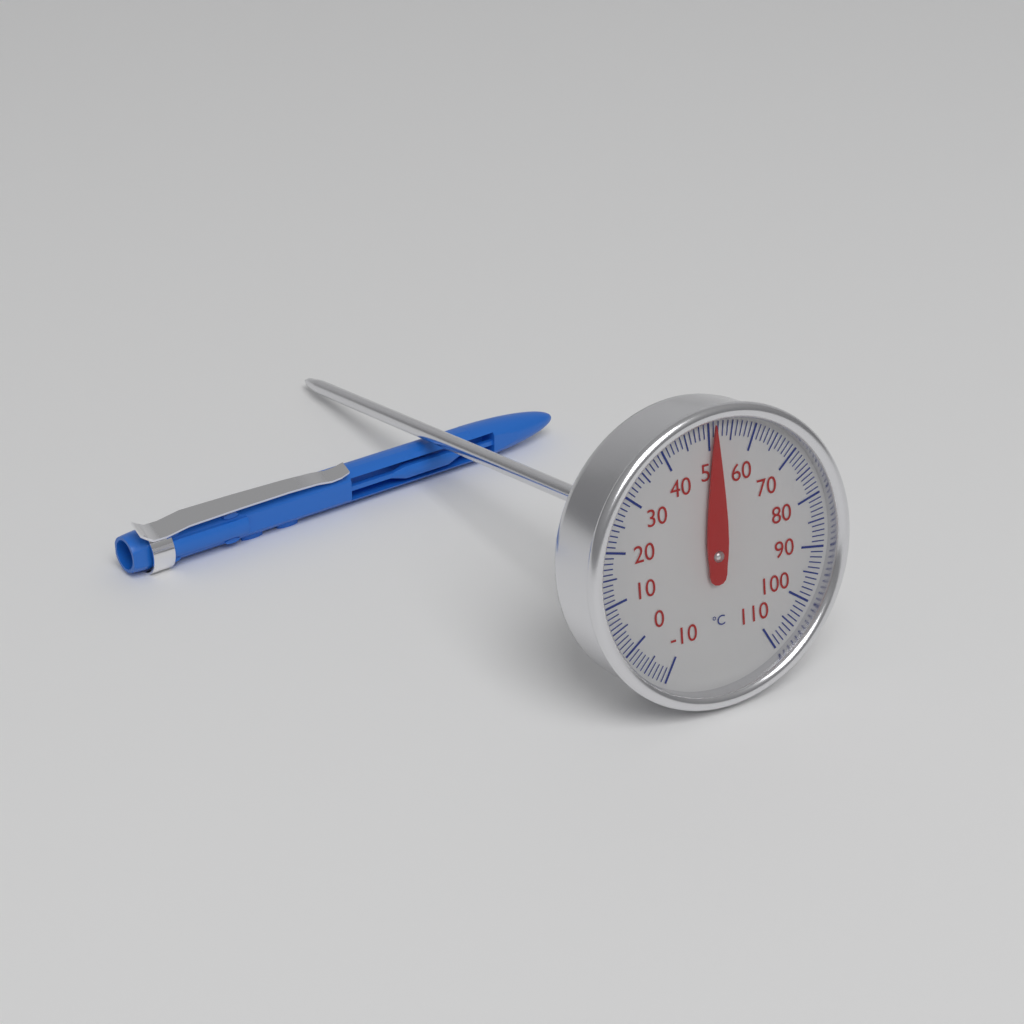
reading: 51 °C
